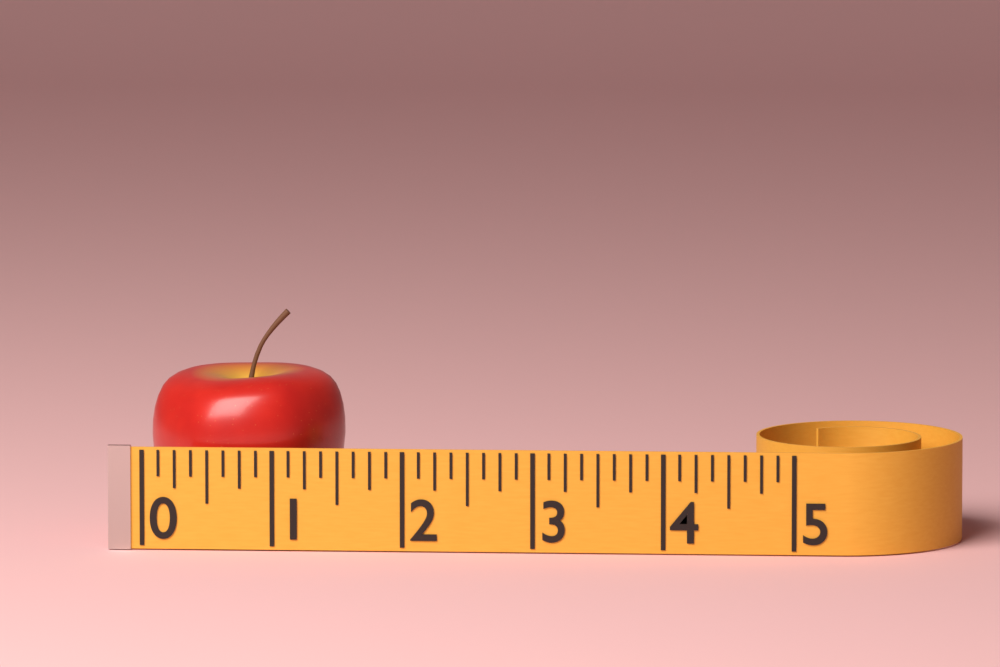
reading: 1.500 (no unit)
